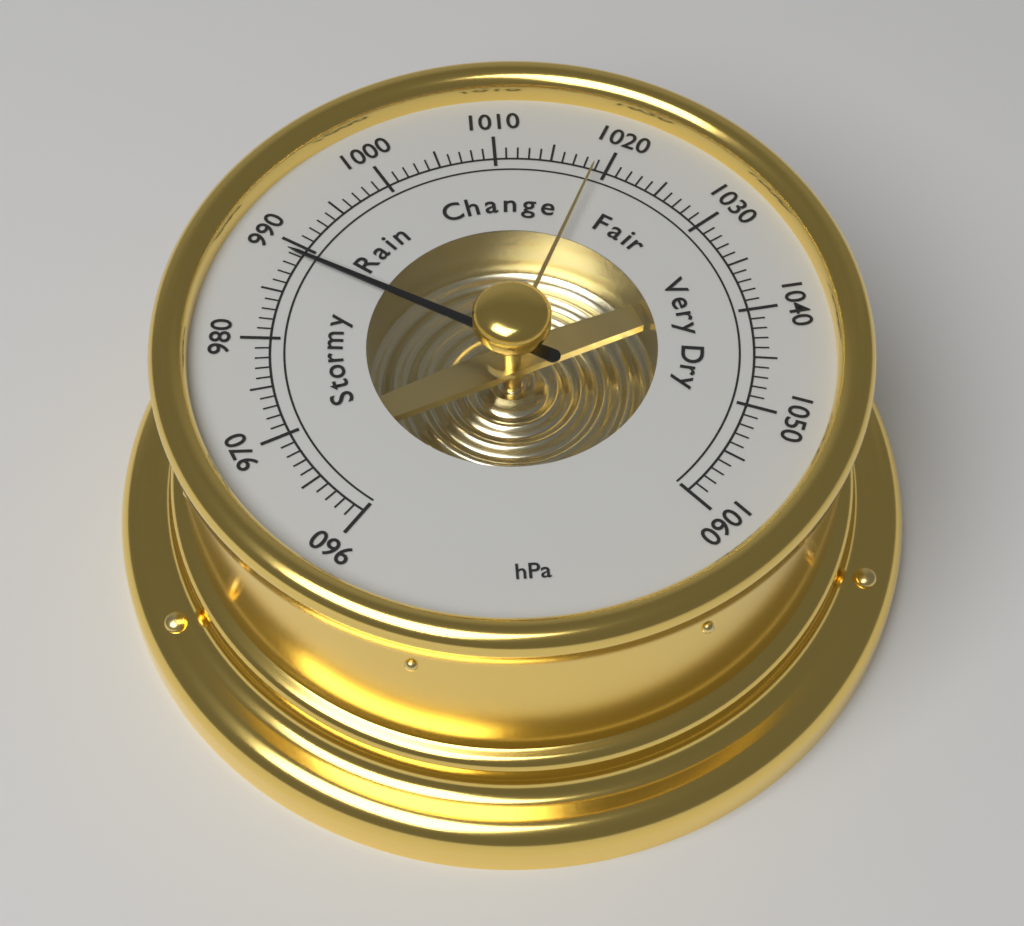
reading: 989 hPa
